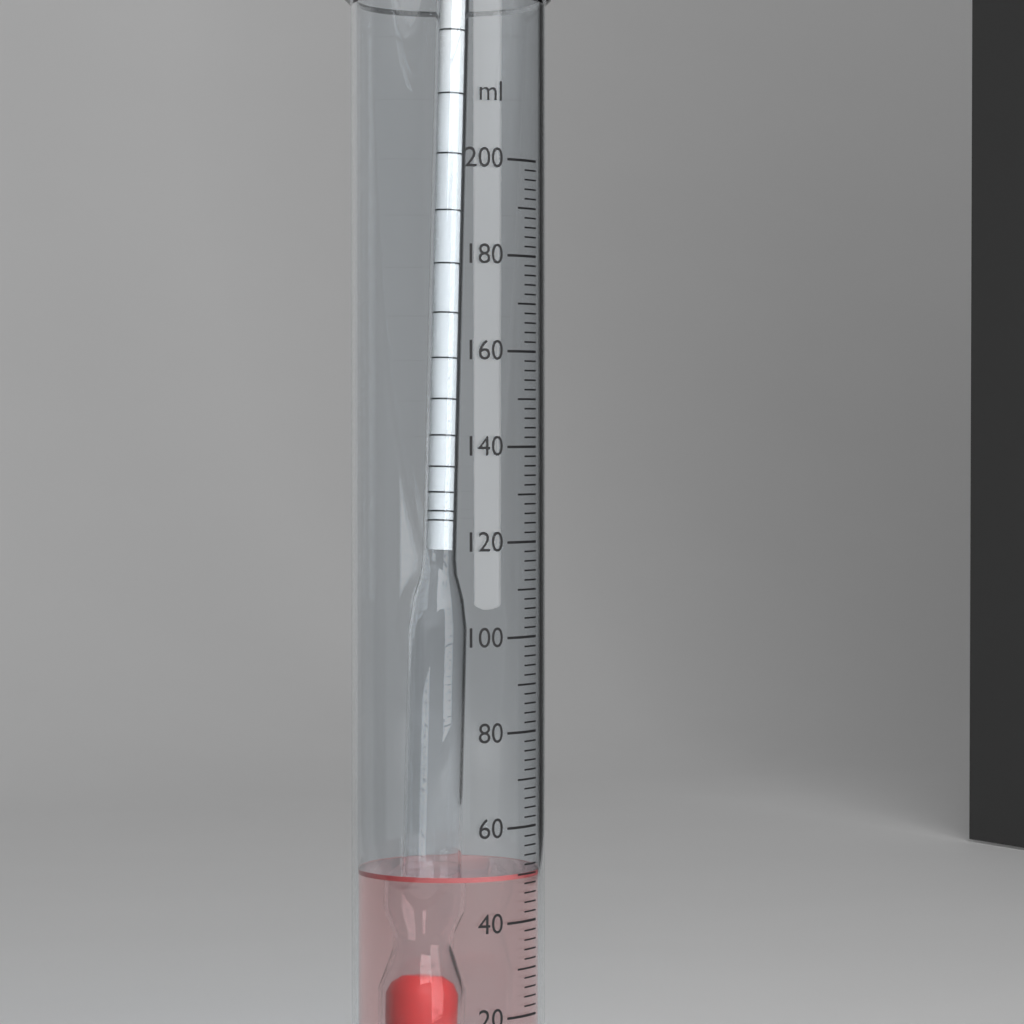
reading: 50 ml
